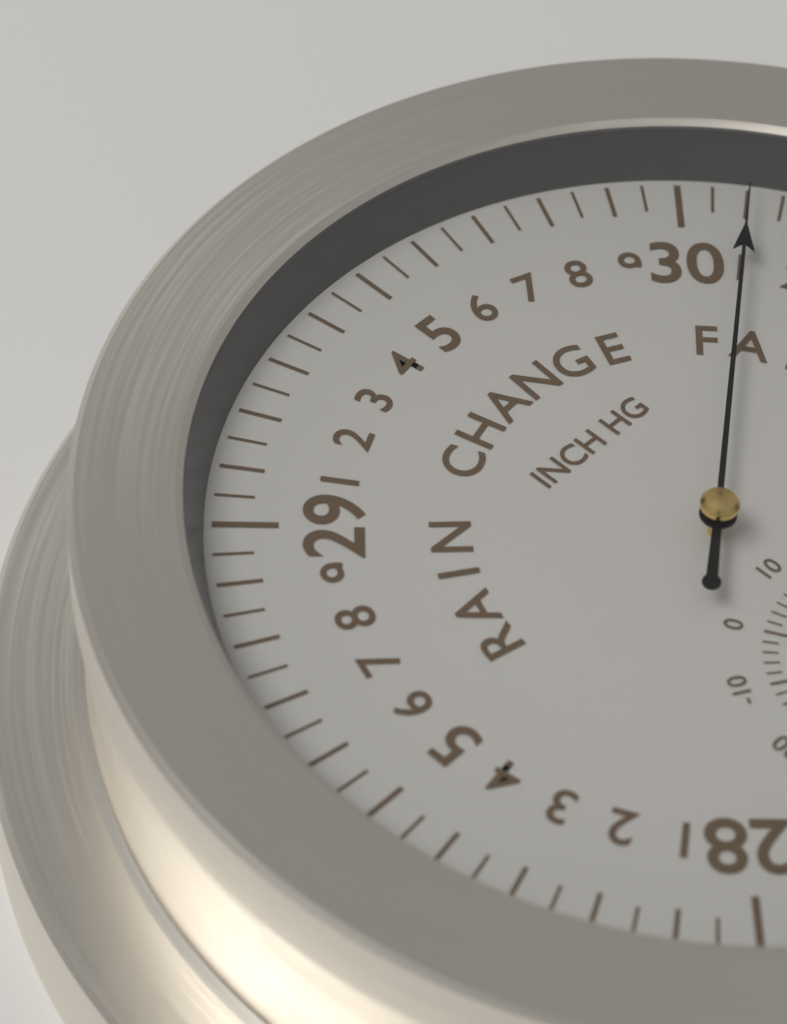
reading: 30.10 inHg
